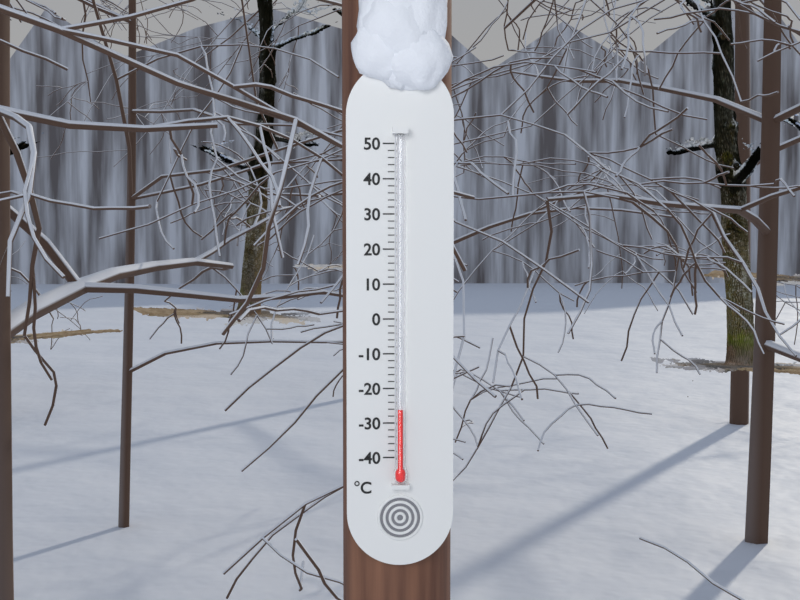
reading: -26 °C
